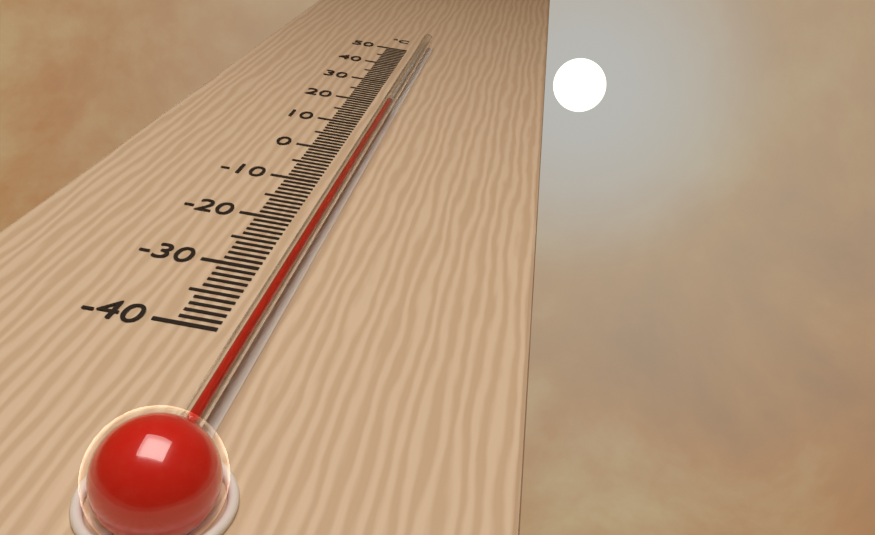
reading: 16 °C
